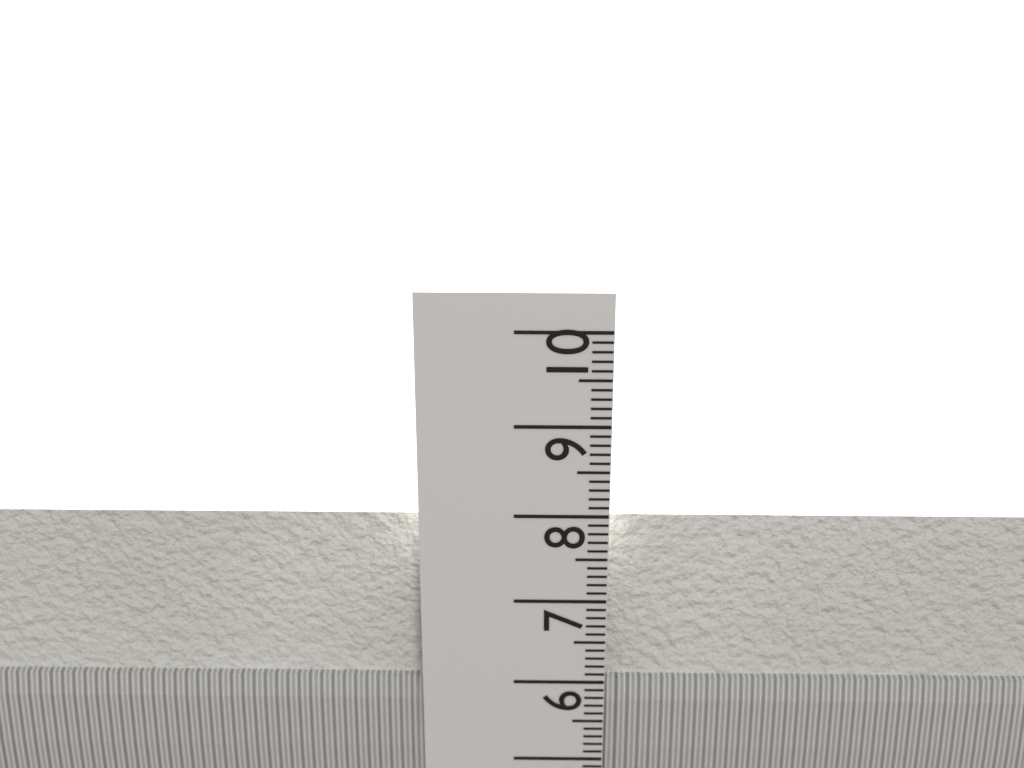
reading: 7.9 cm
